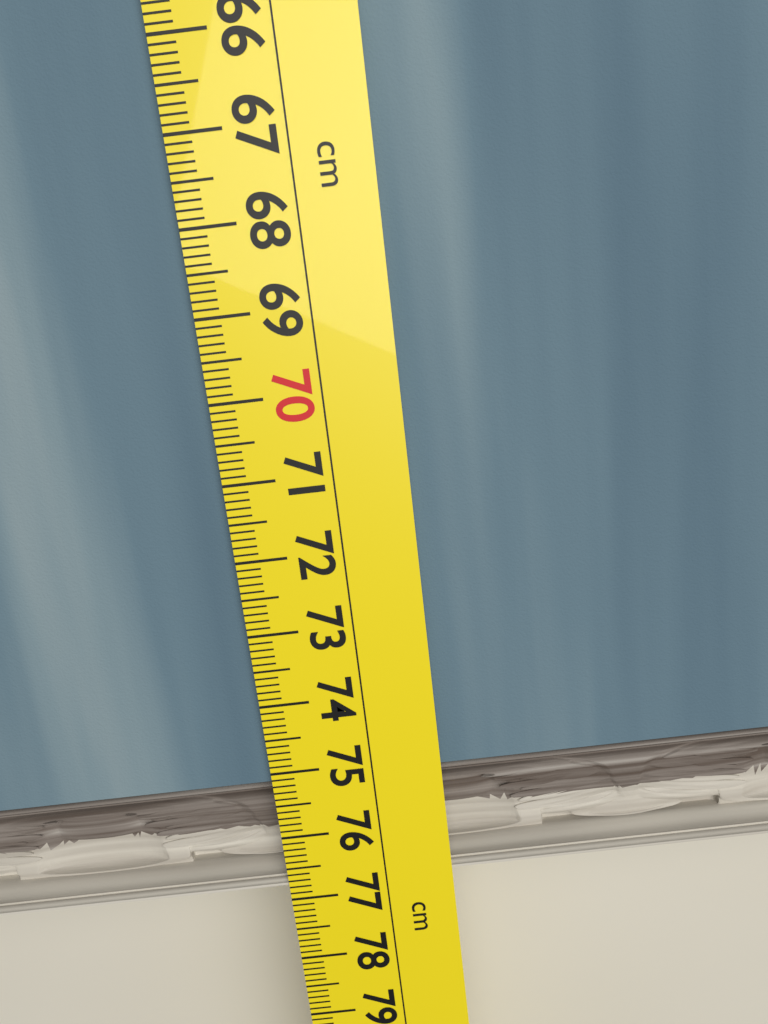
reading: 76.8 cm
